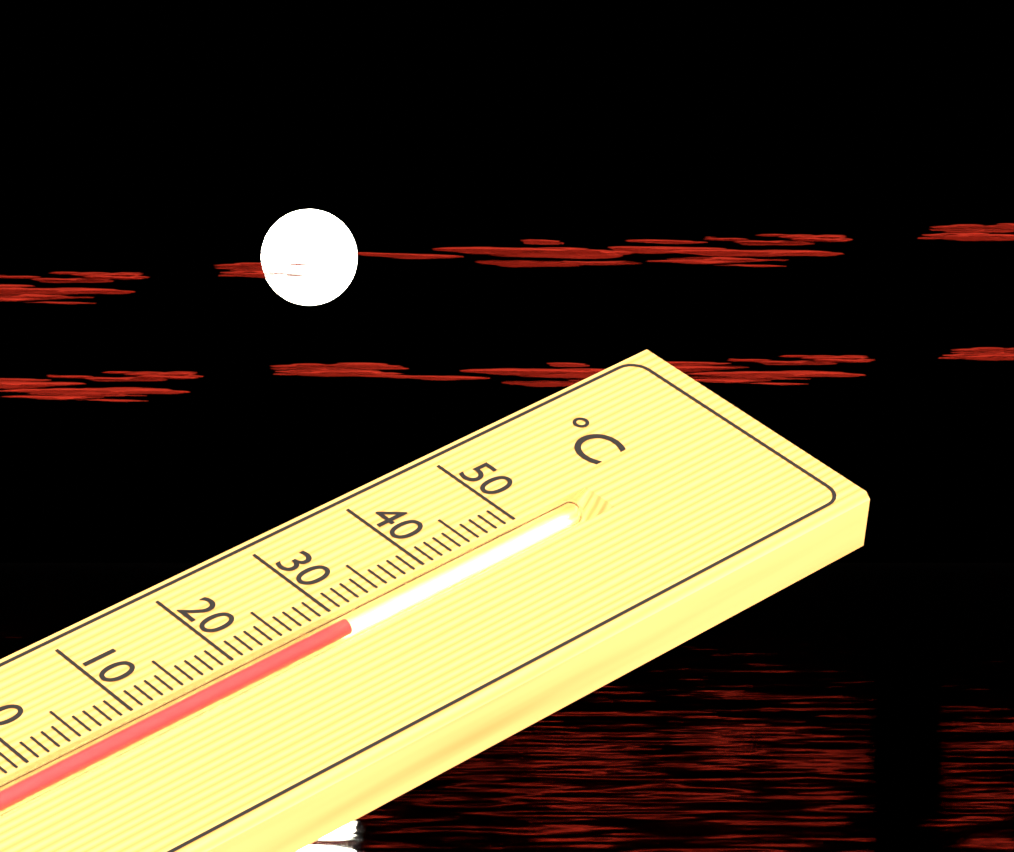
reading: 30 °C
